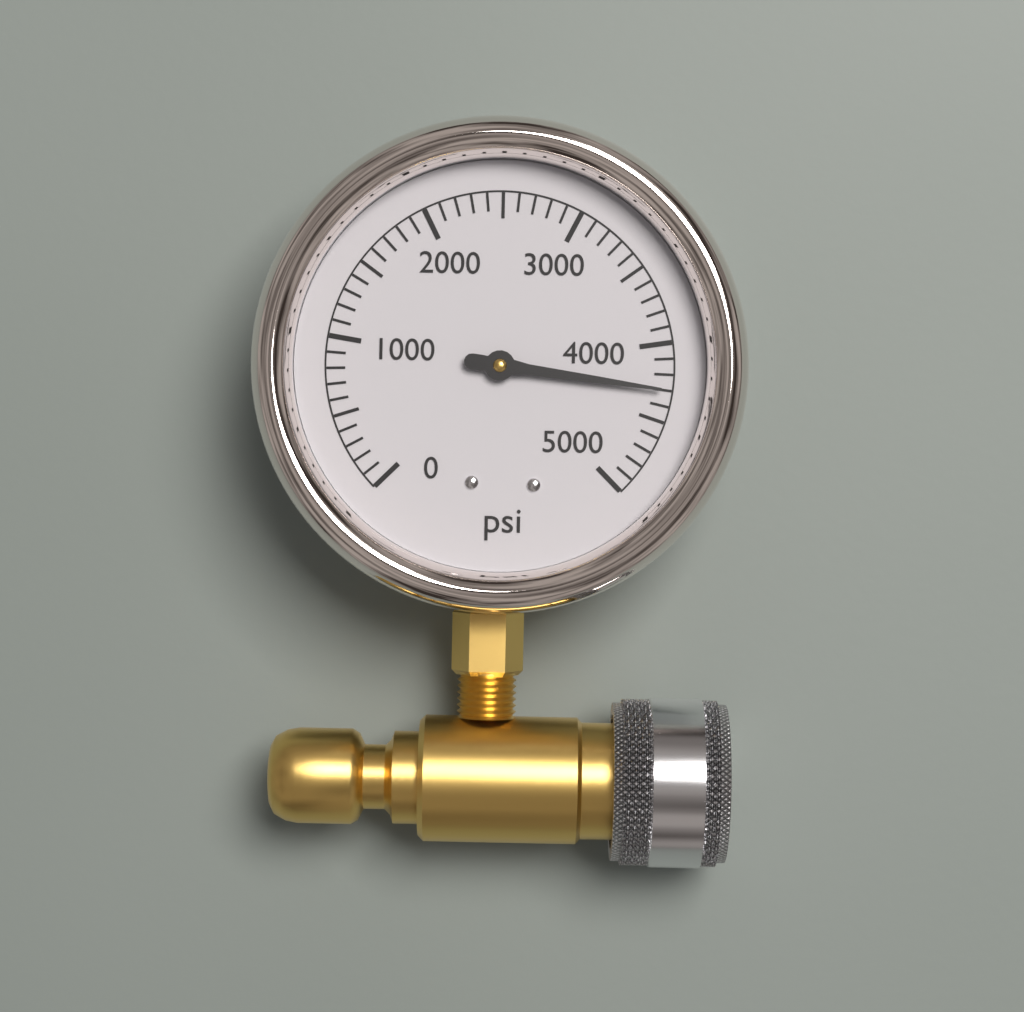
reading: 4300 psi
